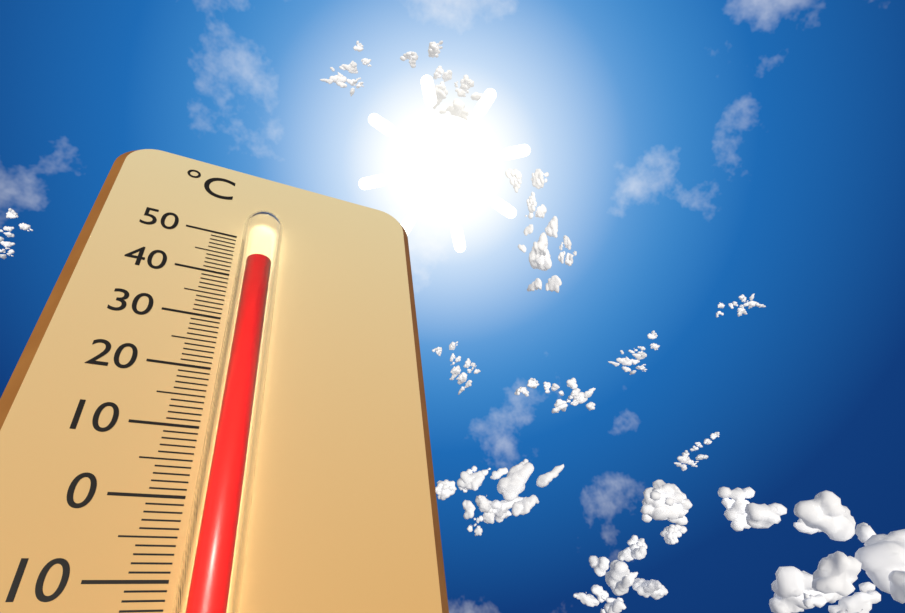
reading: 42 °C
